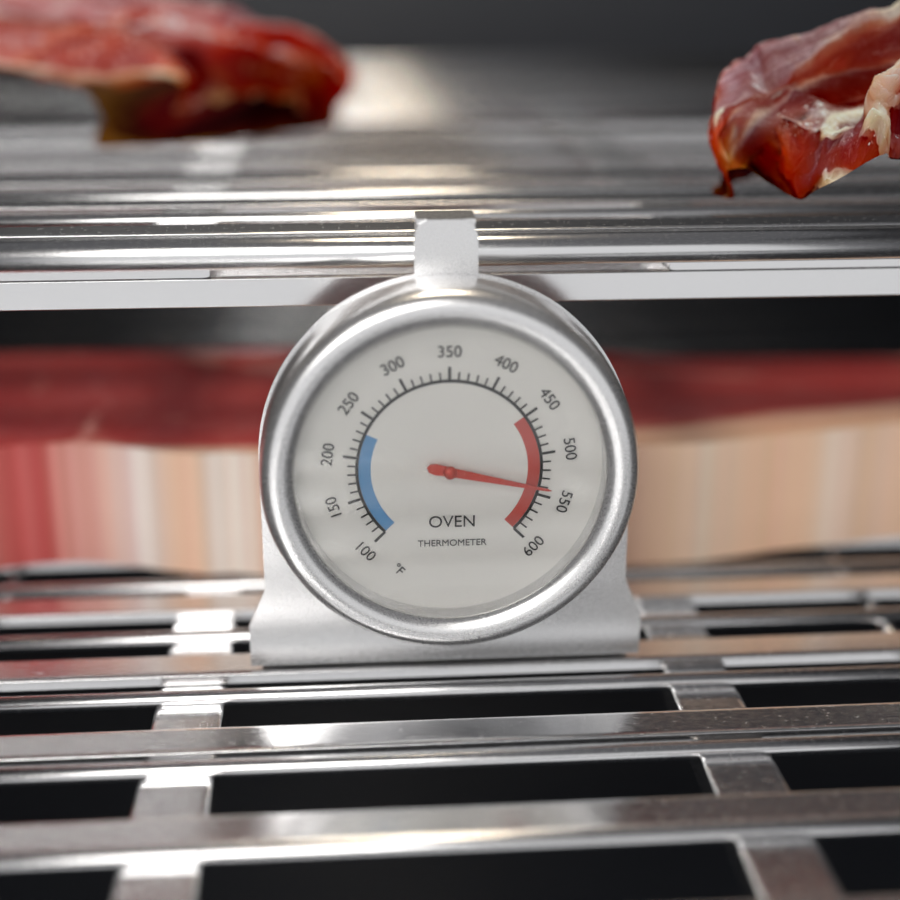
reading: 540 °F
